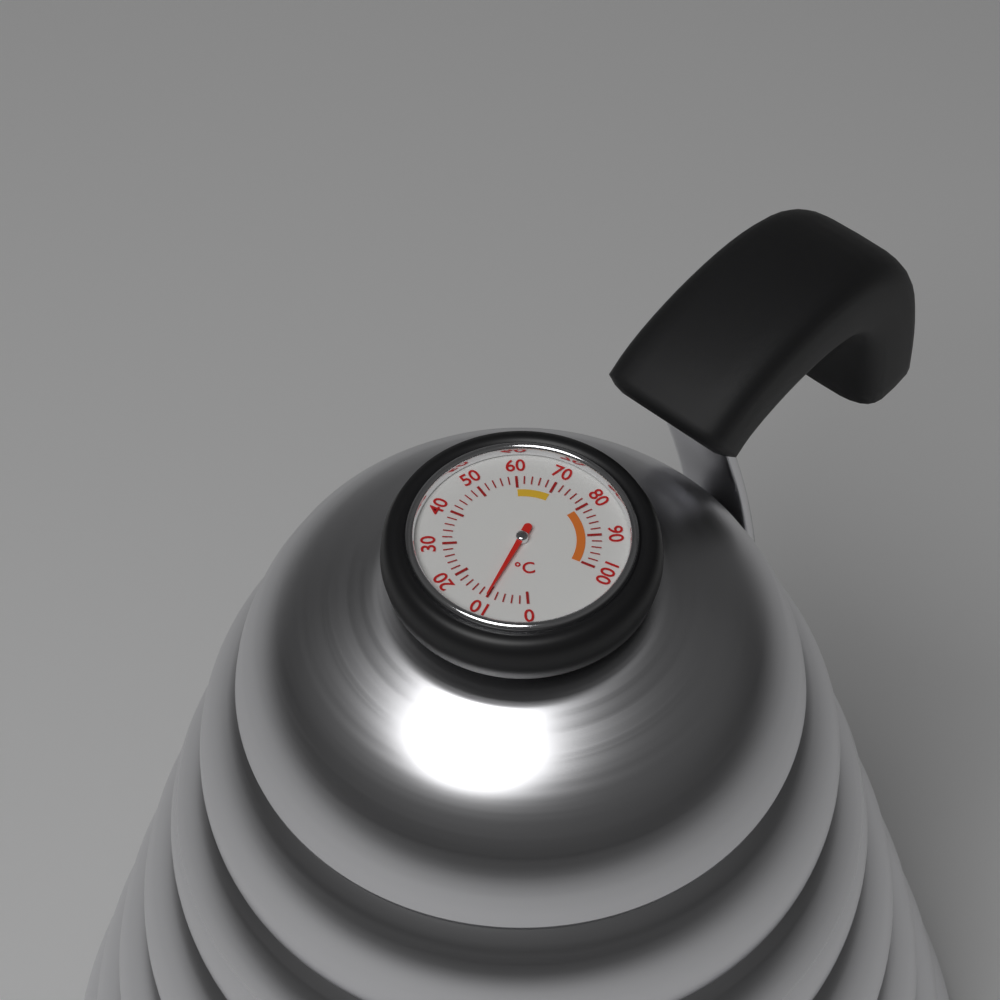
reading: 10 °C
